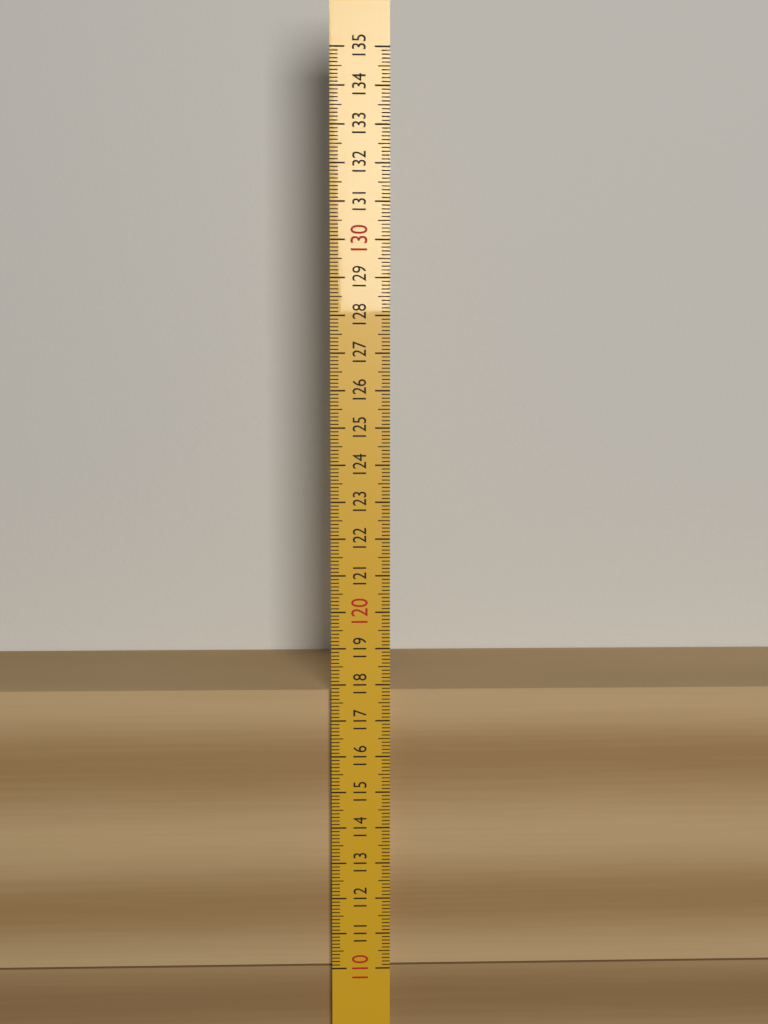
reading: 117.8 (no unit)
